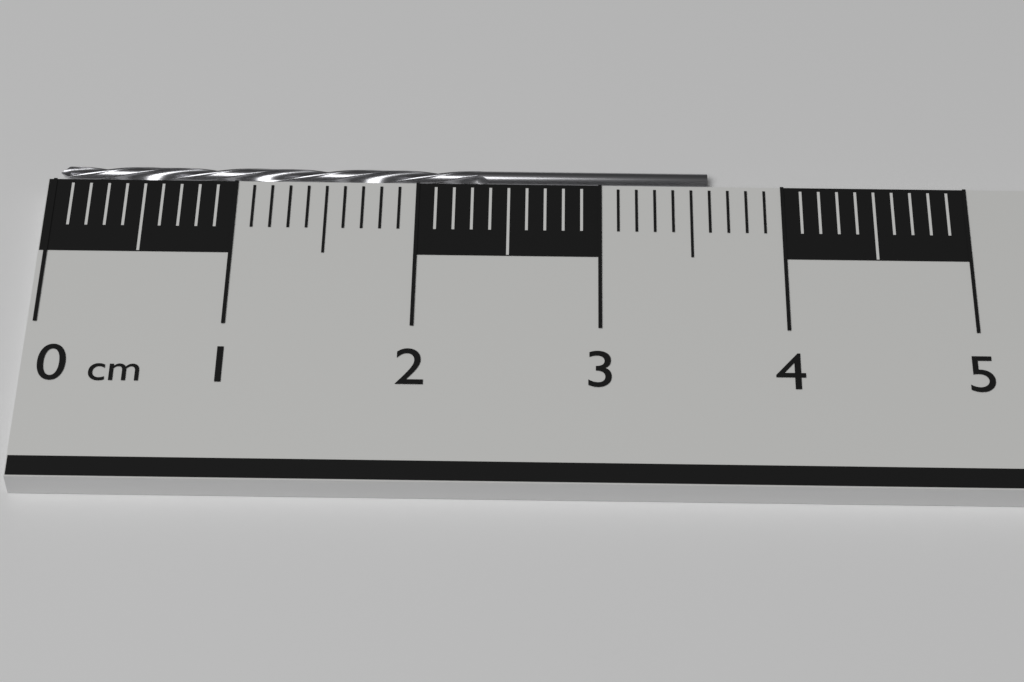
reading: 3.6 cm
